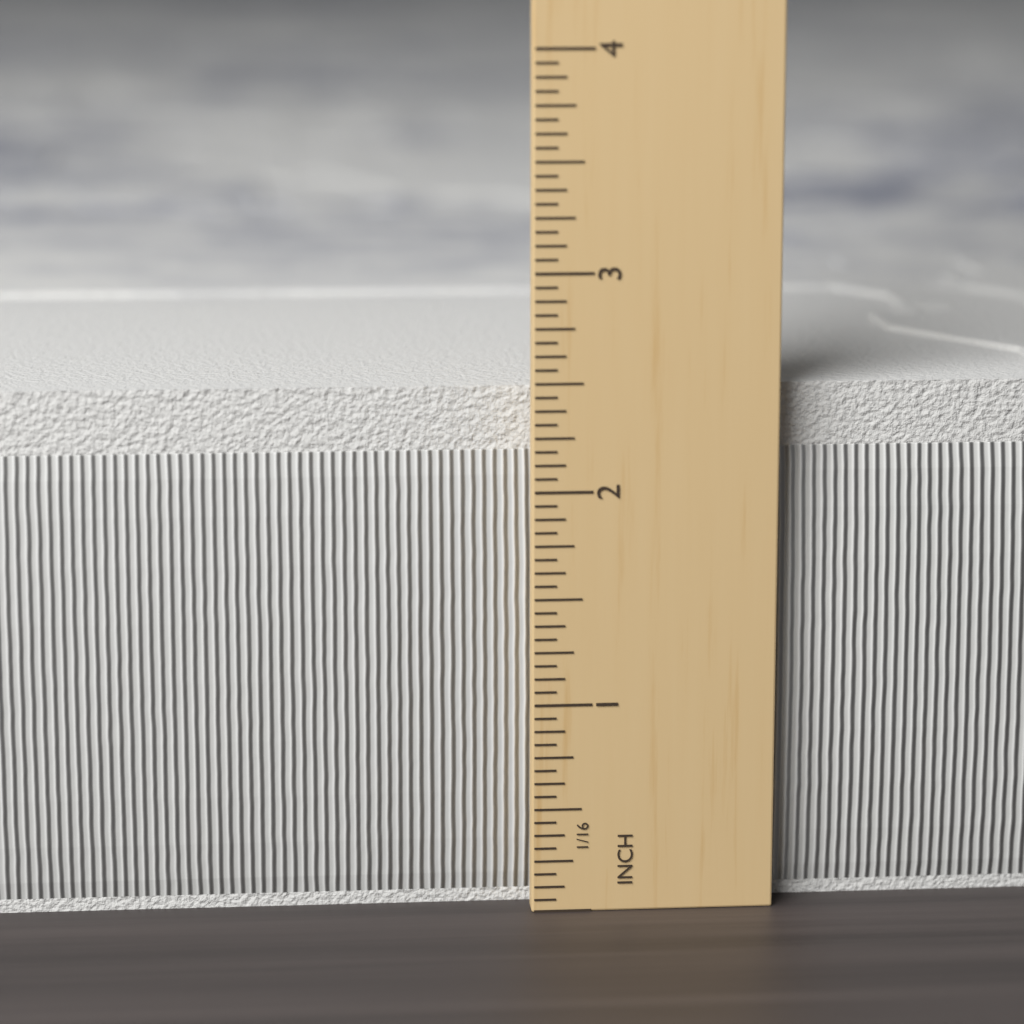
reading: 2.5000 in
